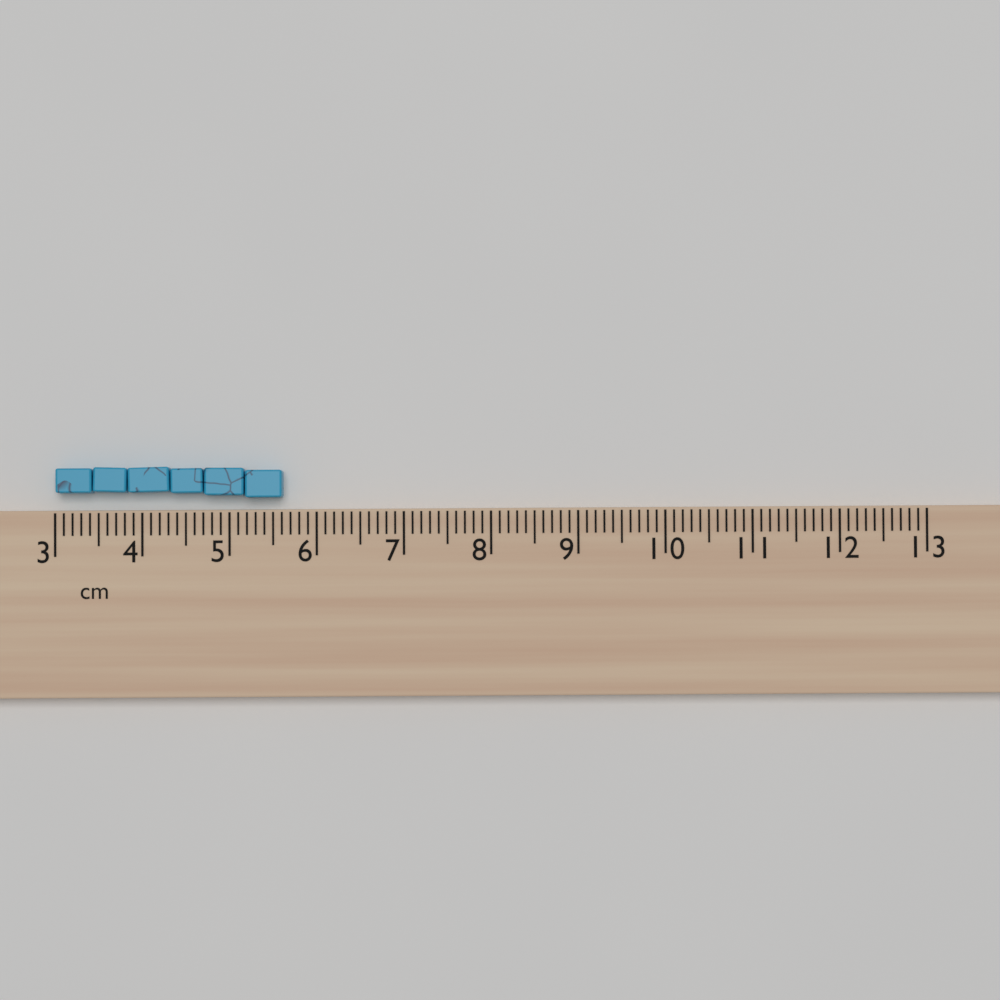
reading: 5.6 cm
